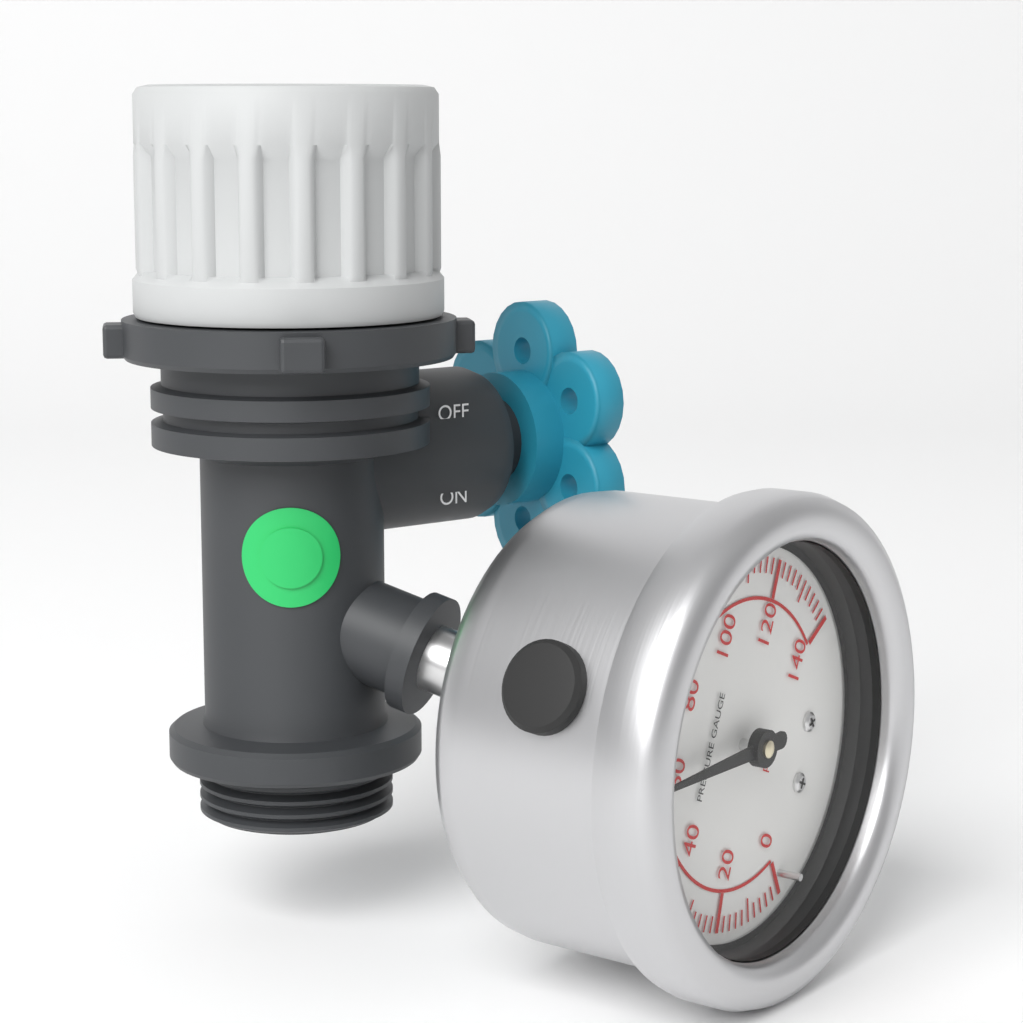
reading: 60 psi
